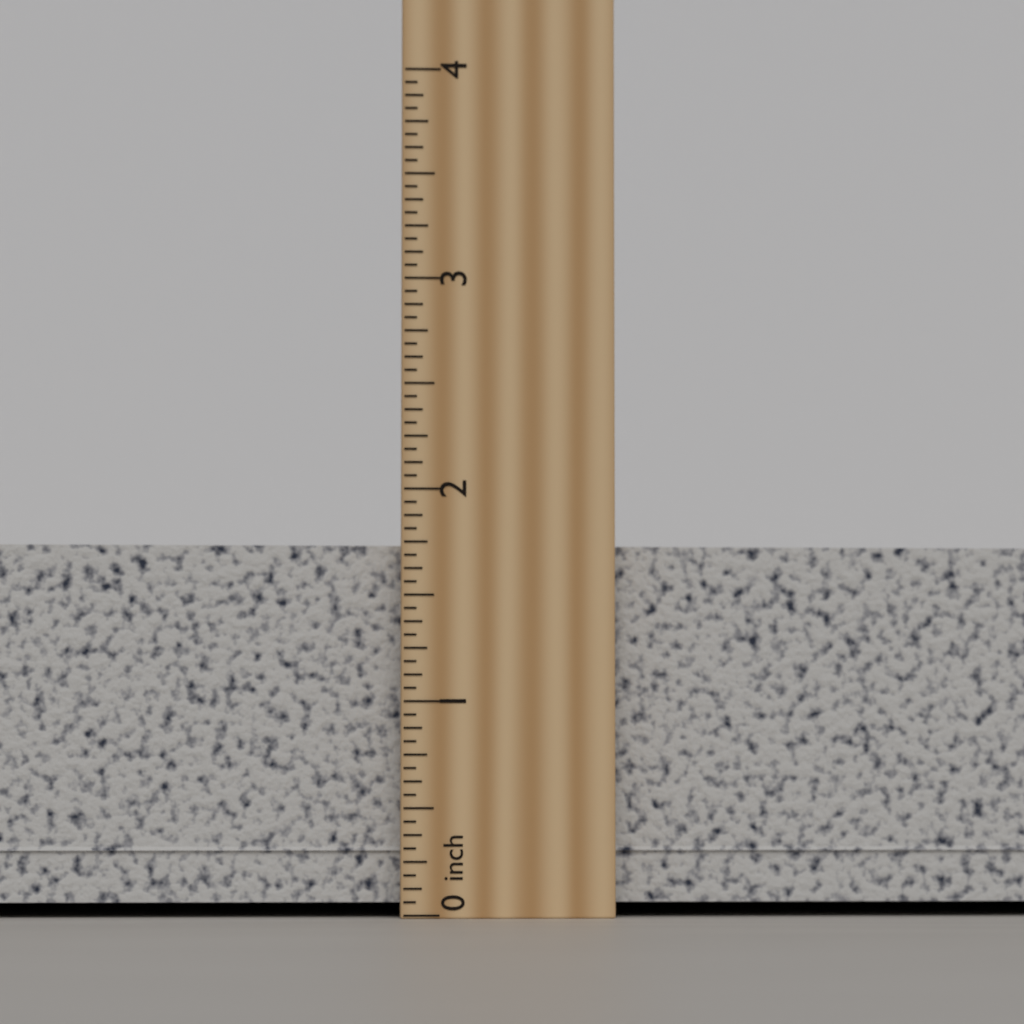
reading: 1.8750 inch
